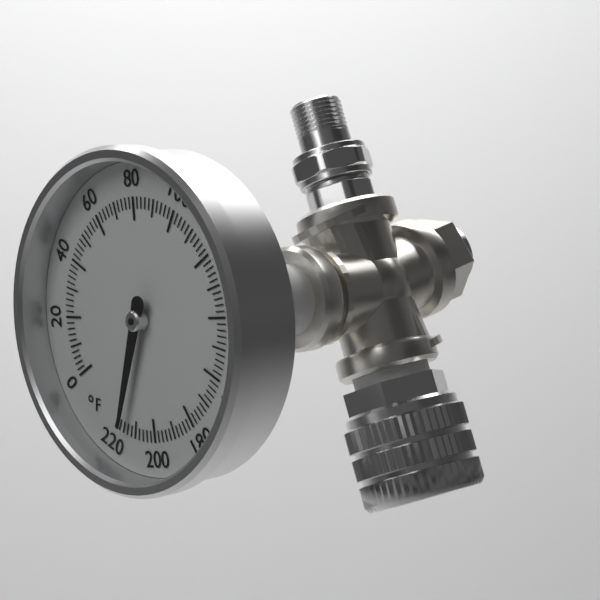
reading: 216 °F
